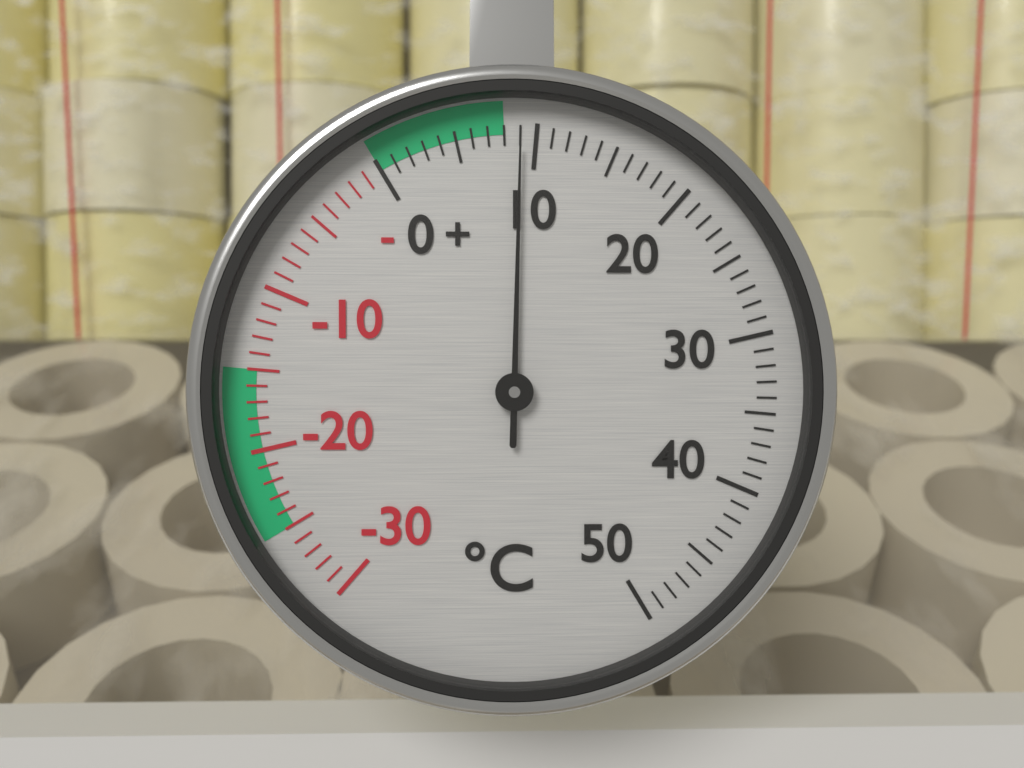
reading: 9 °C
